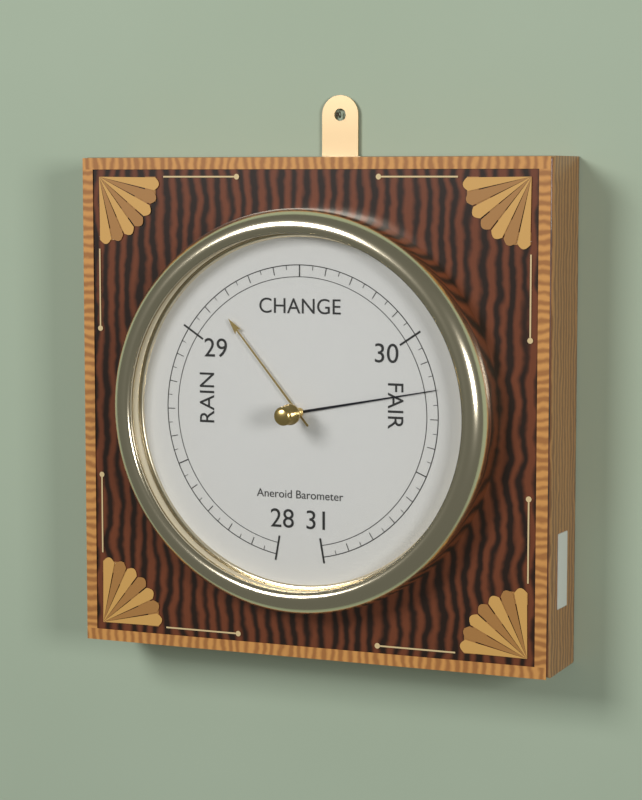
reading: 30.20 inHg
